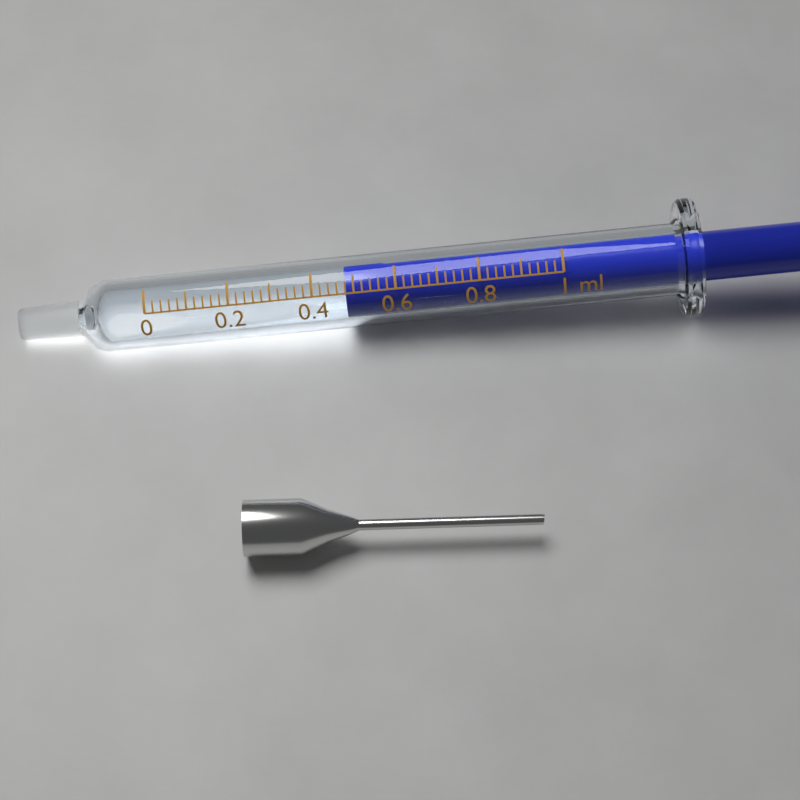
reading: 0.48 ml
